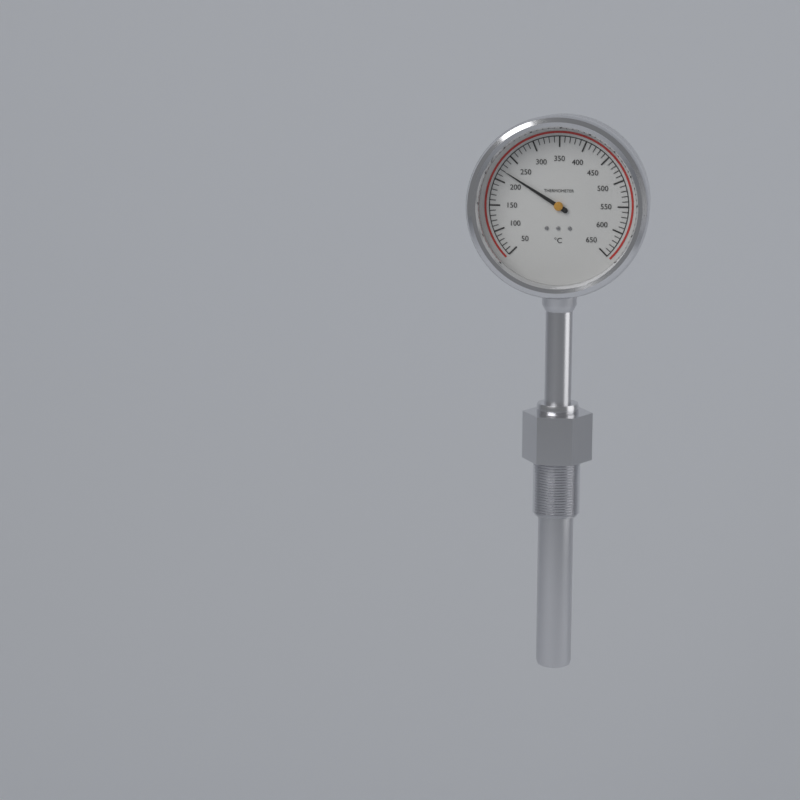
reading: 220 °C
